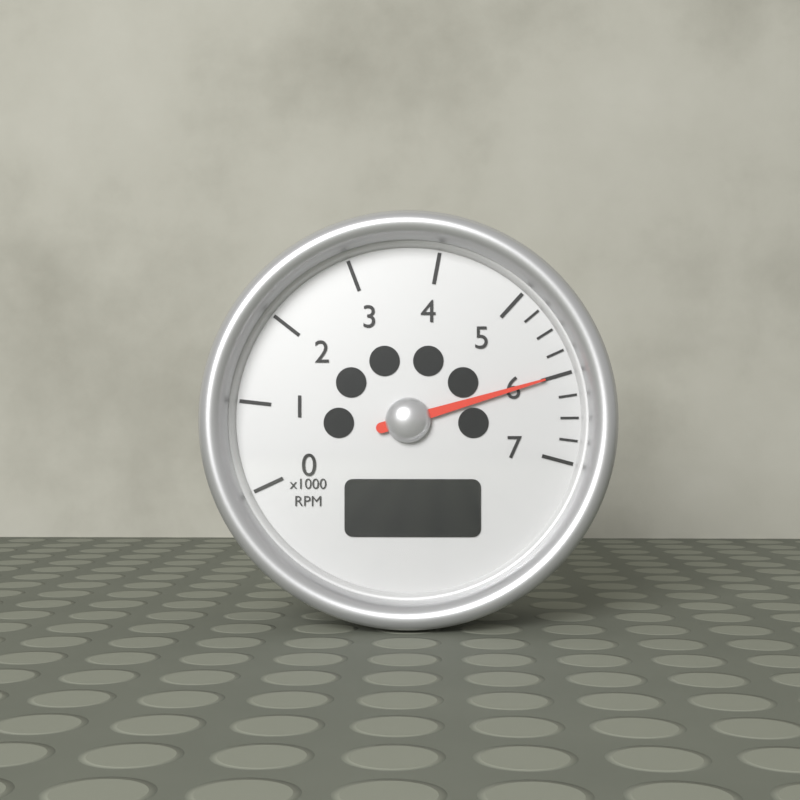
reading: 6.00 x1000 RPM
